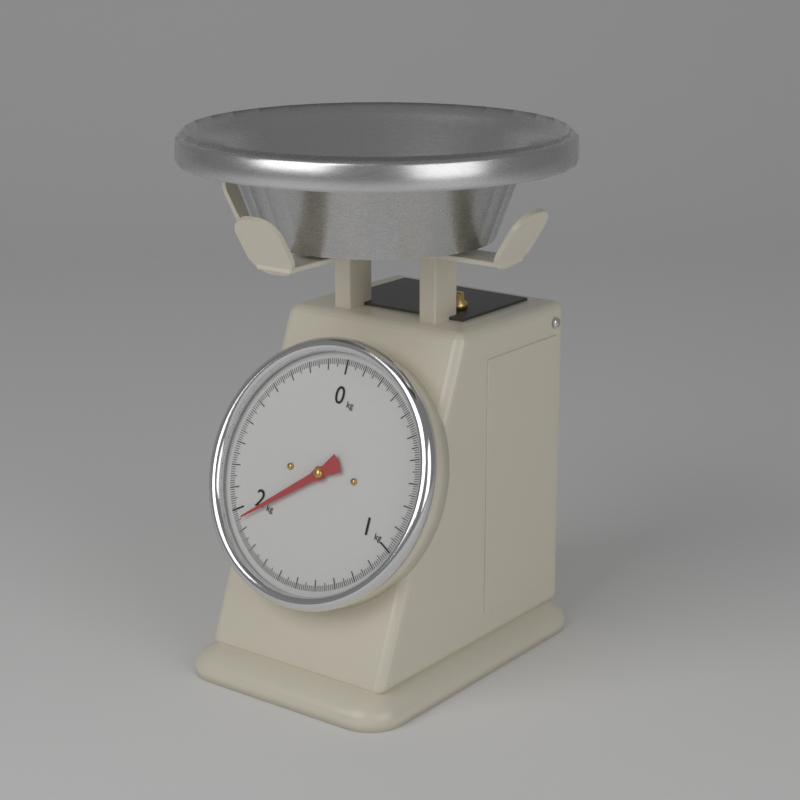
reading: 1.95 kg
